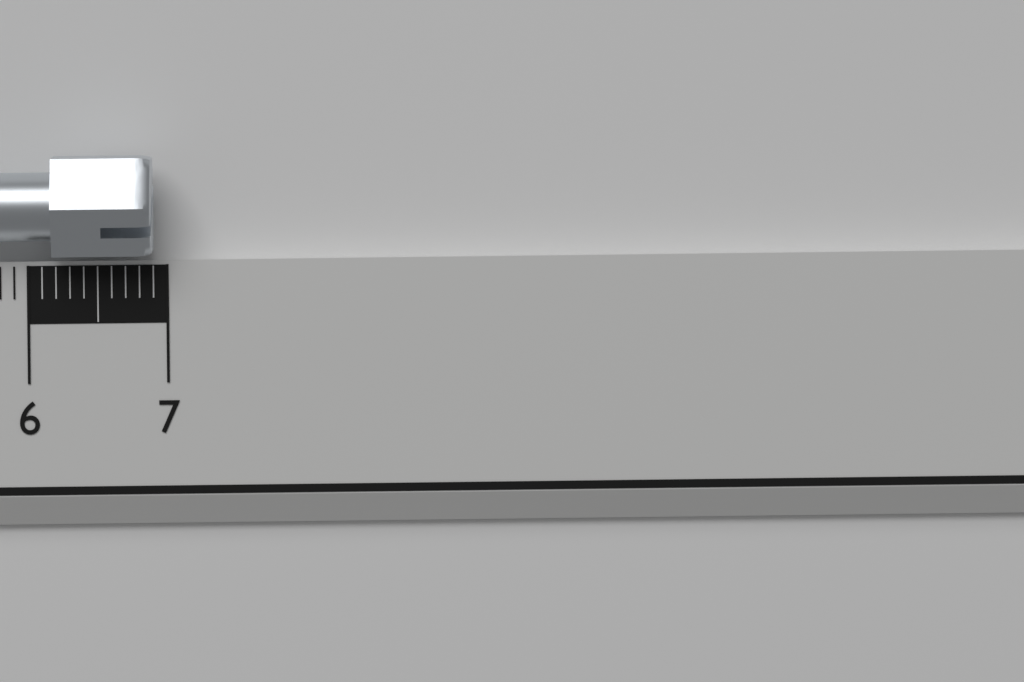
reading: 6.9 cm
